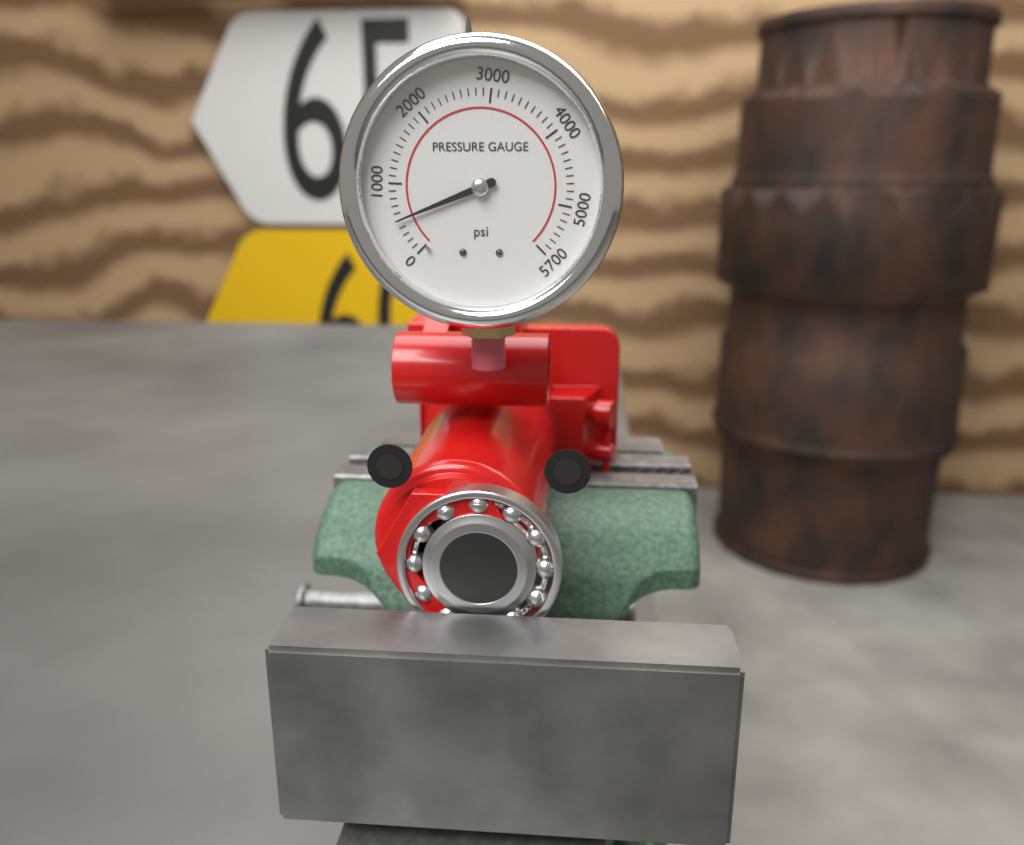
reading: 500 psi
